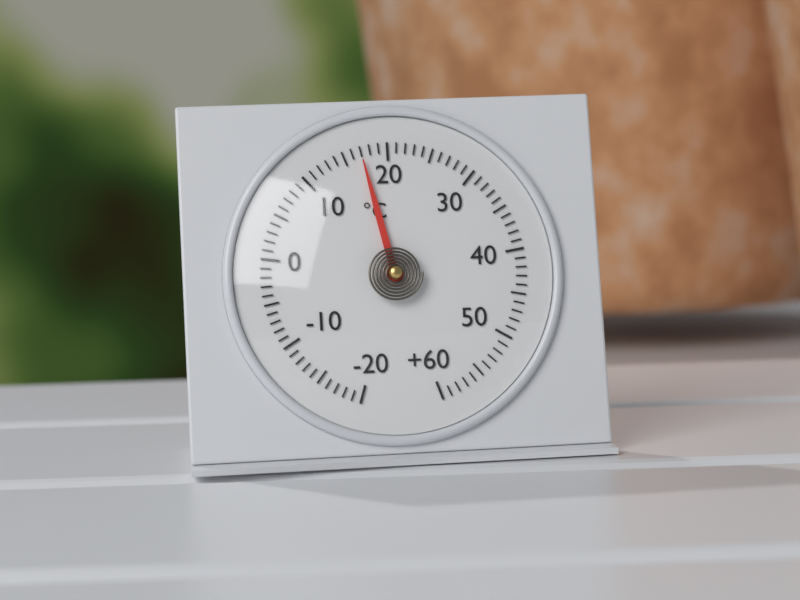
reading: 17 °C
